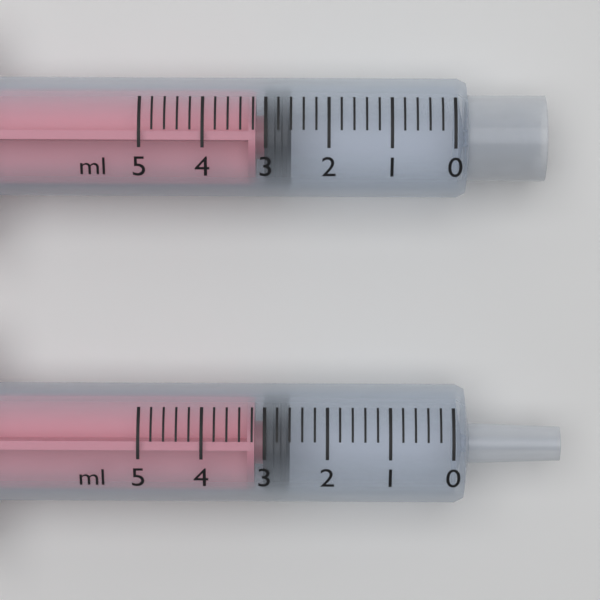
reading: 2.6 ml
